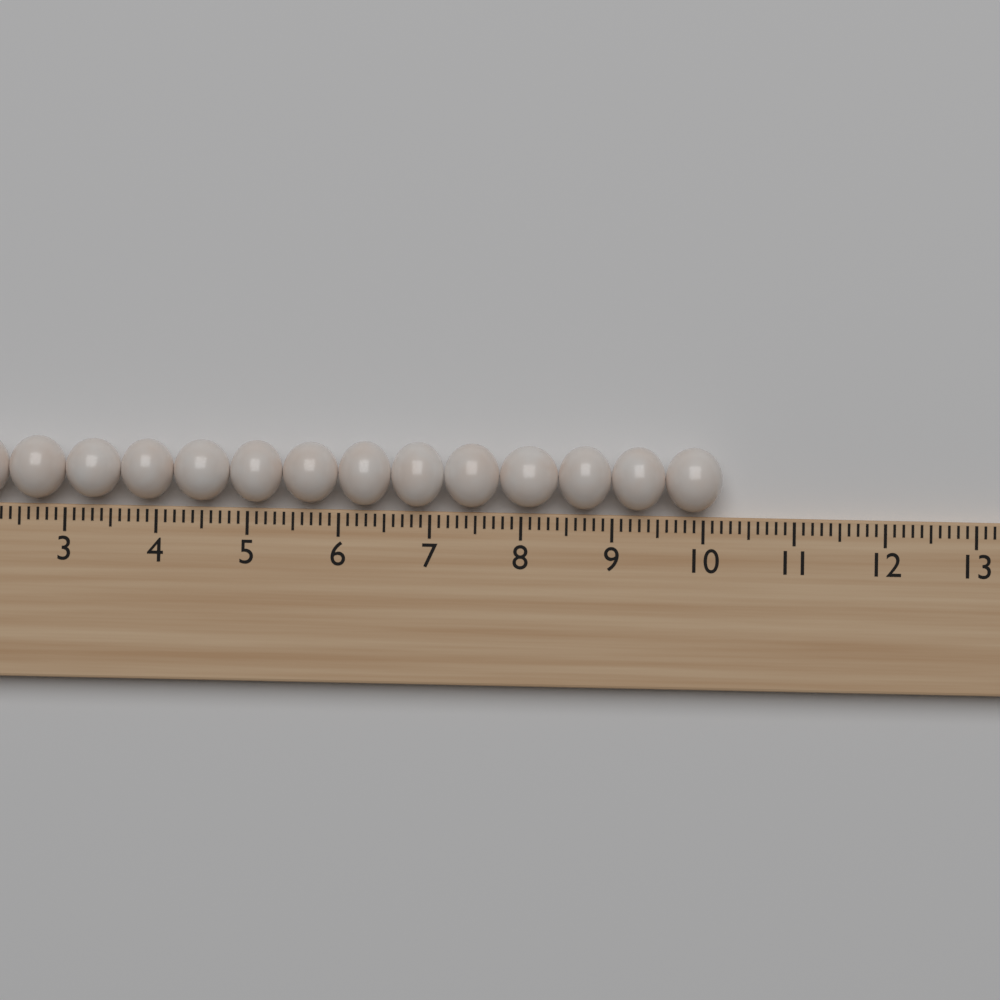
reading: 10.2 (no unit)
